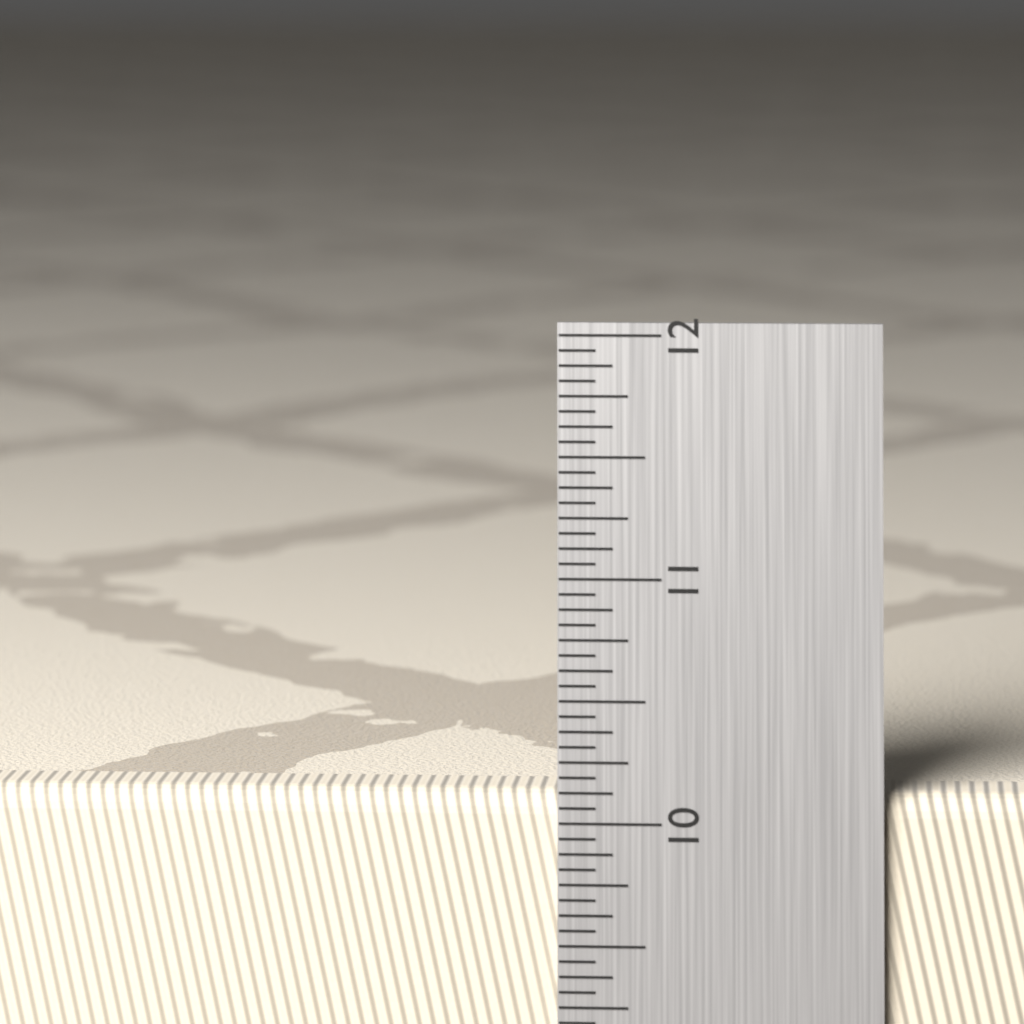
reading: 10.1250 in
